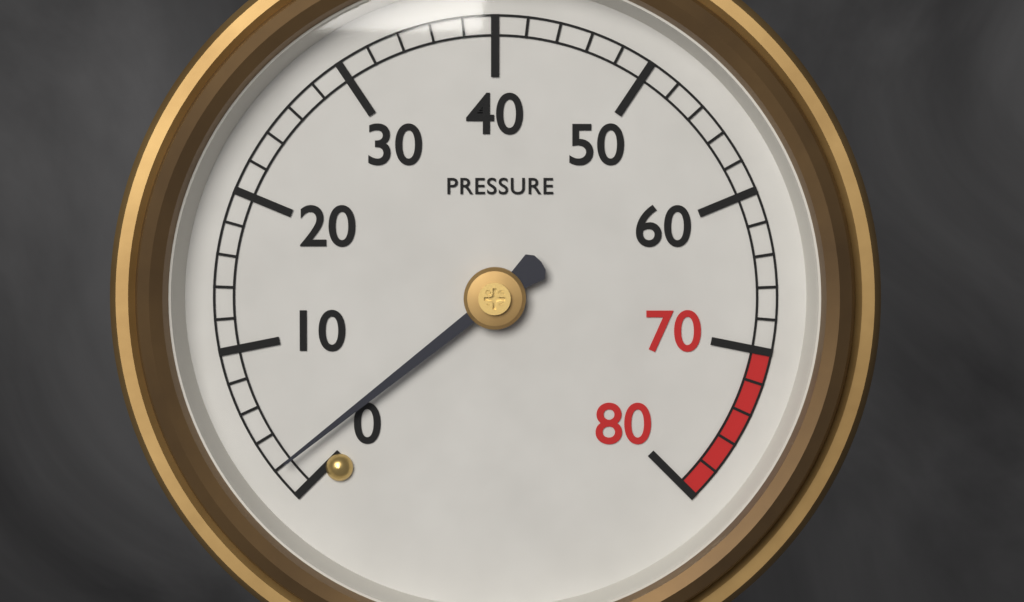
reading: 2 (no unit)
